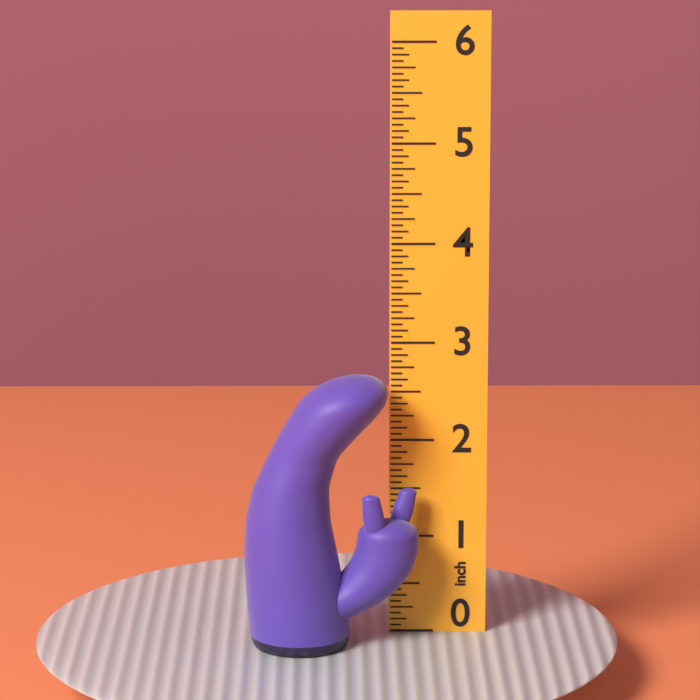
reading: 2.7500 inch
